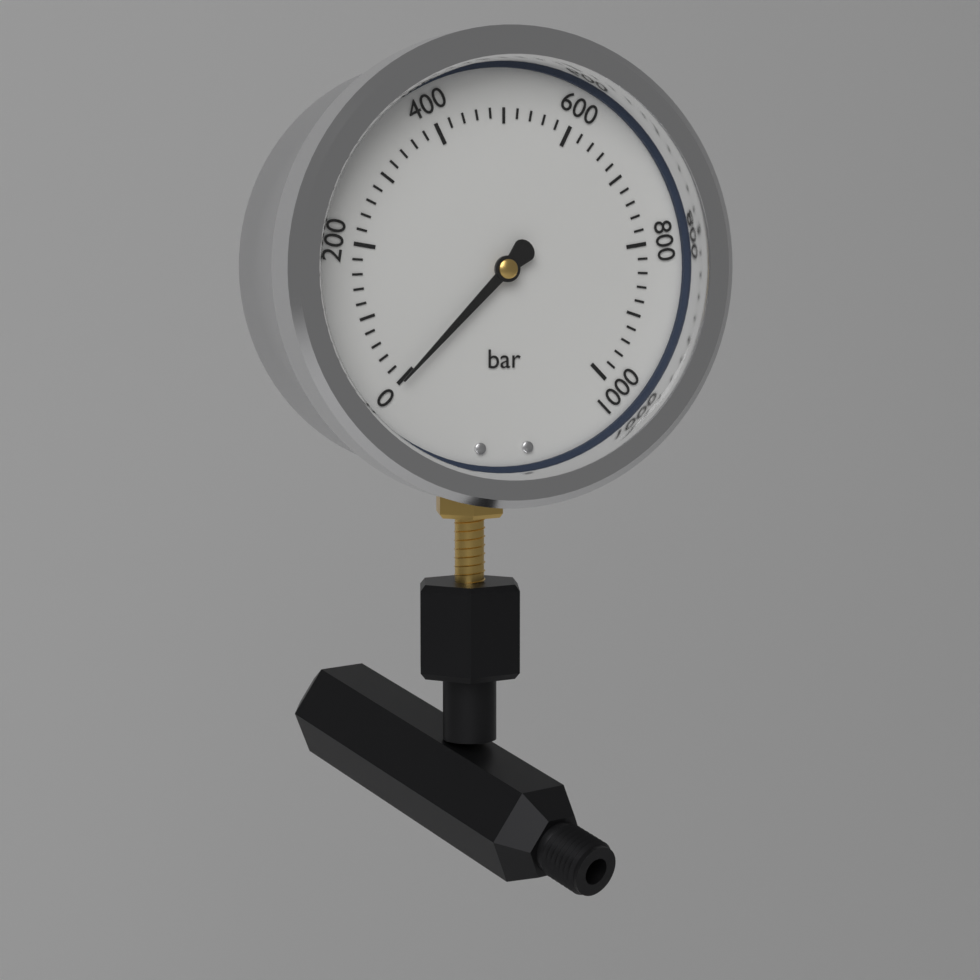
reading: 0 bar
